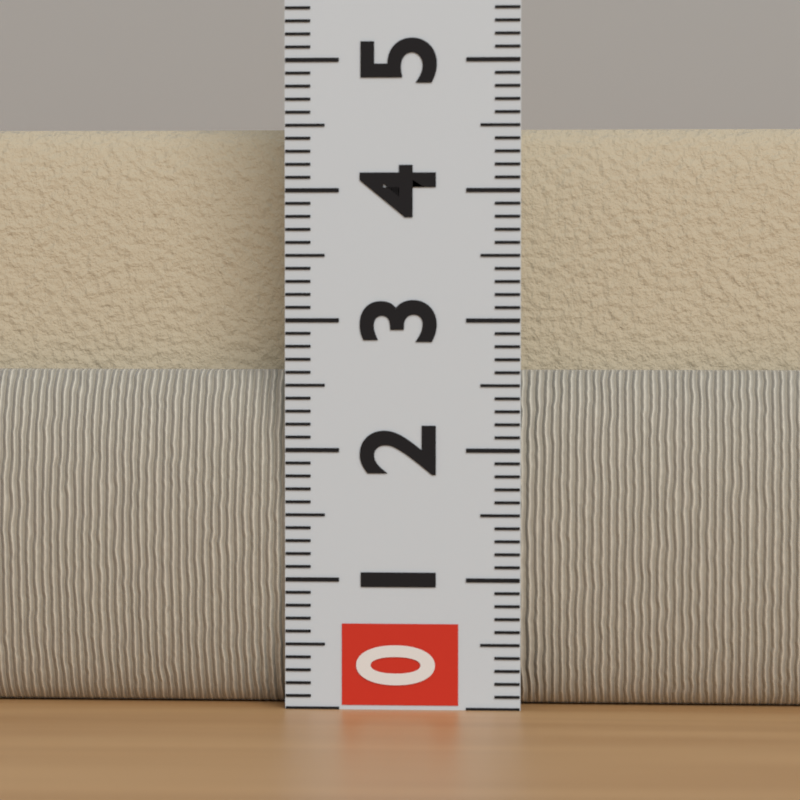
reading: 4.5 (no unit)
